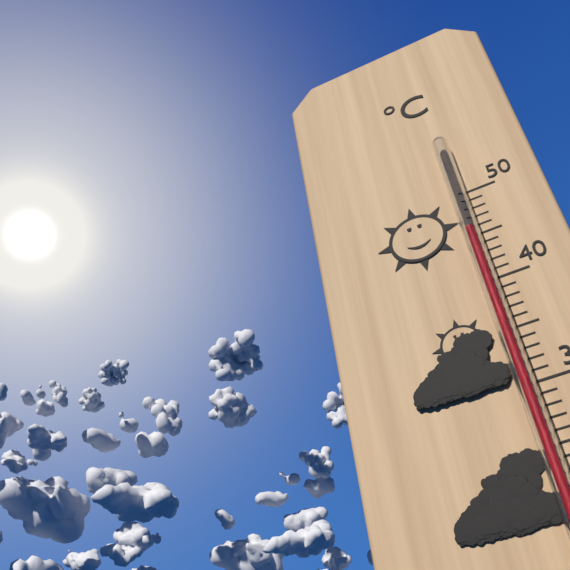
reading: 45 °C
